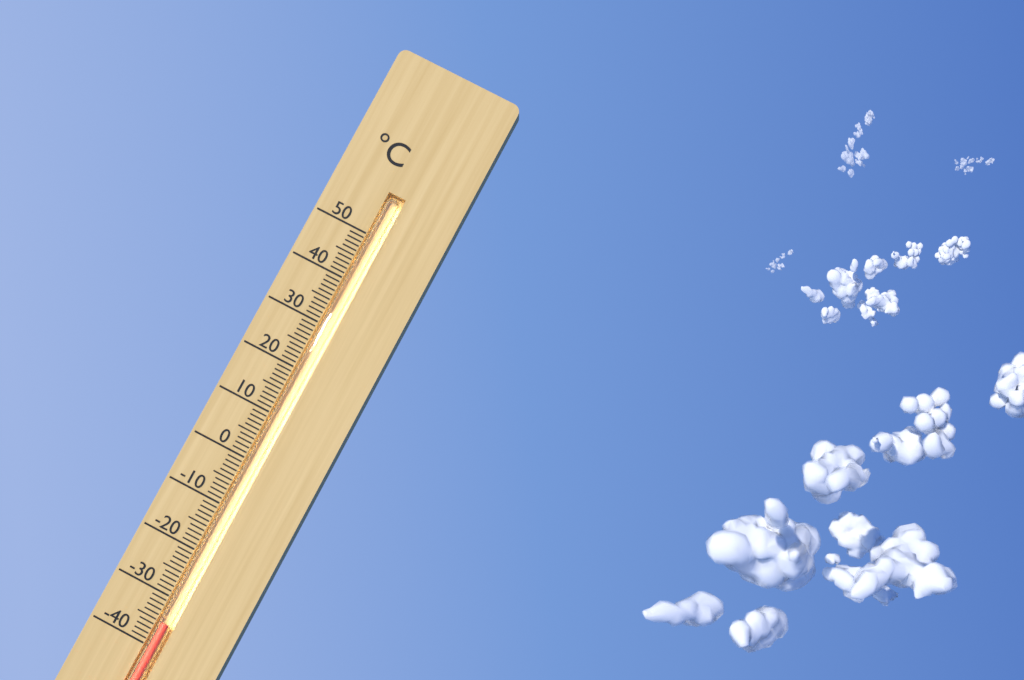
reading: -35 °C
